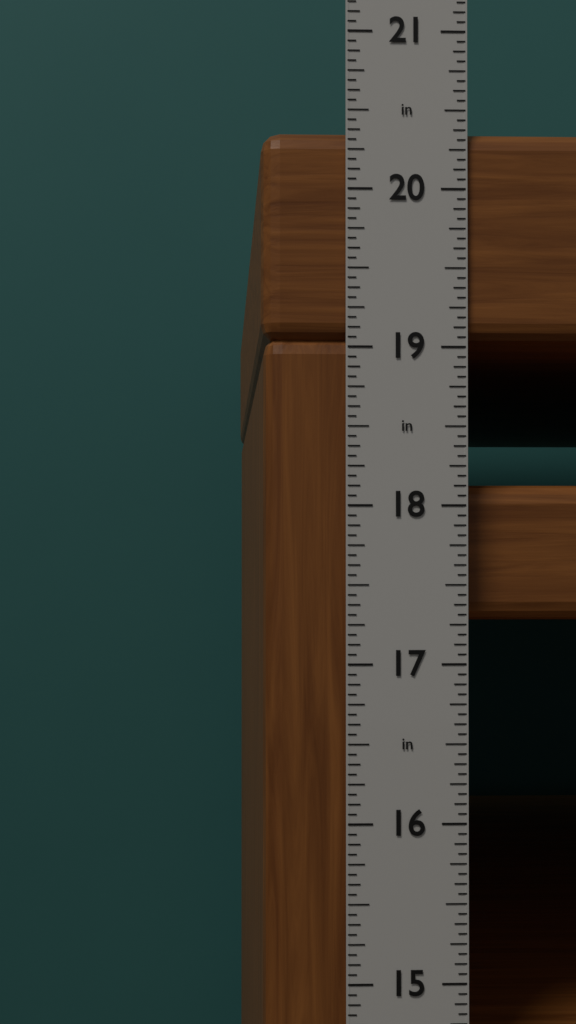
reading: 20.3750 in
